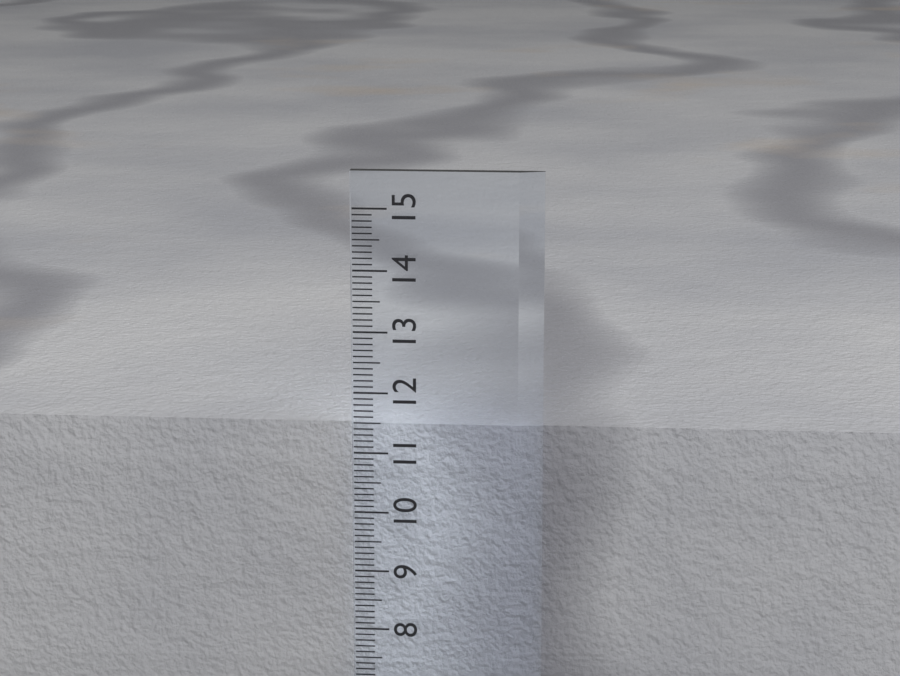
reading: 11.4 cm
